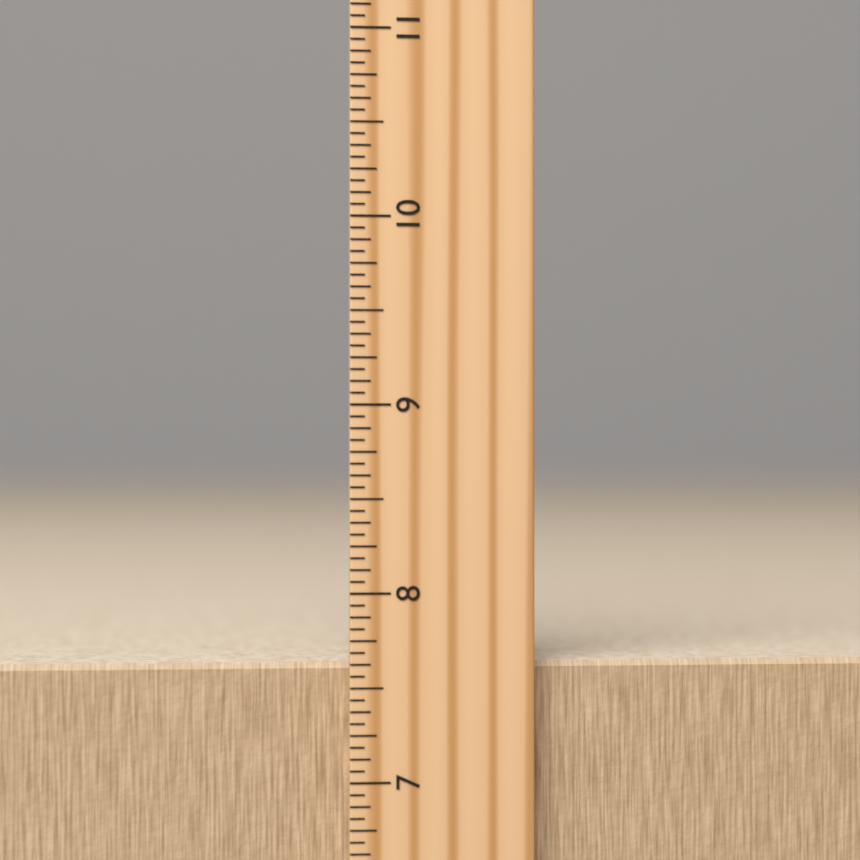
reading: 7.6250 inch
